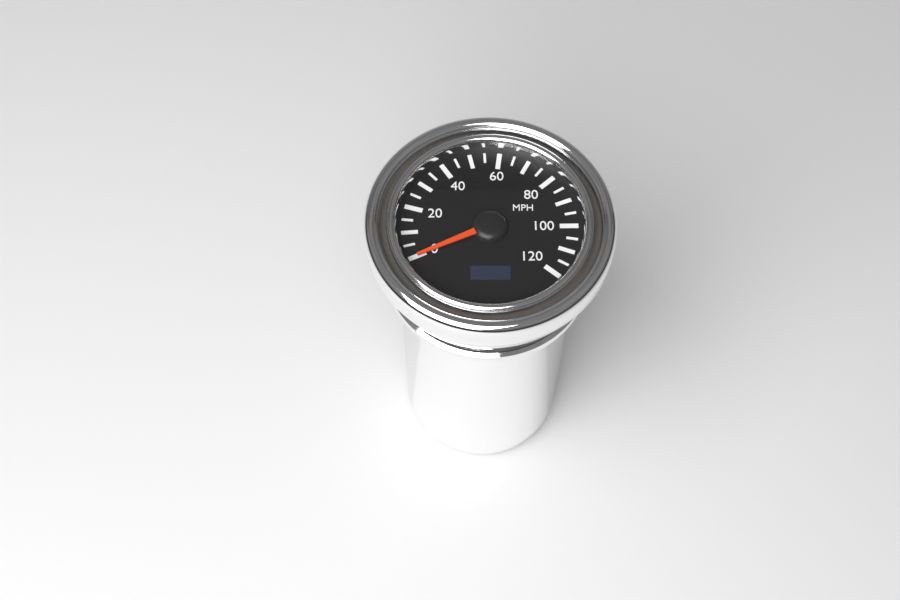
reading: 0 MPH
